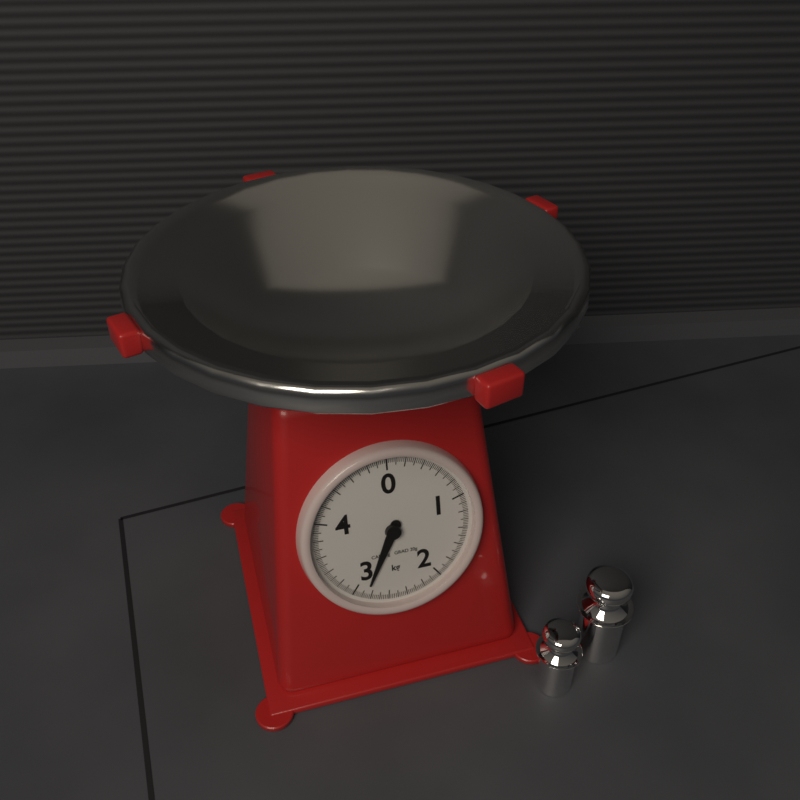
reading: 2.86 kg
